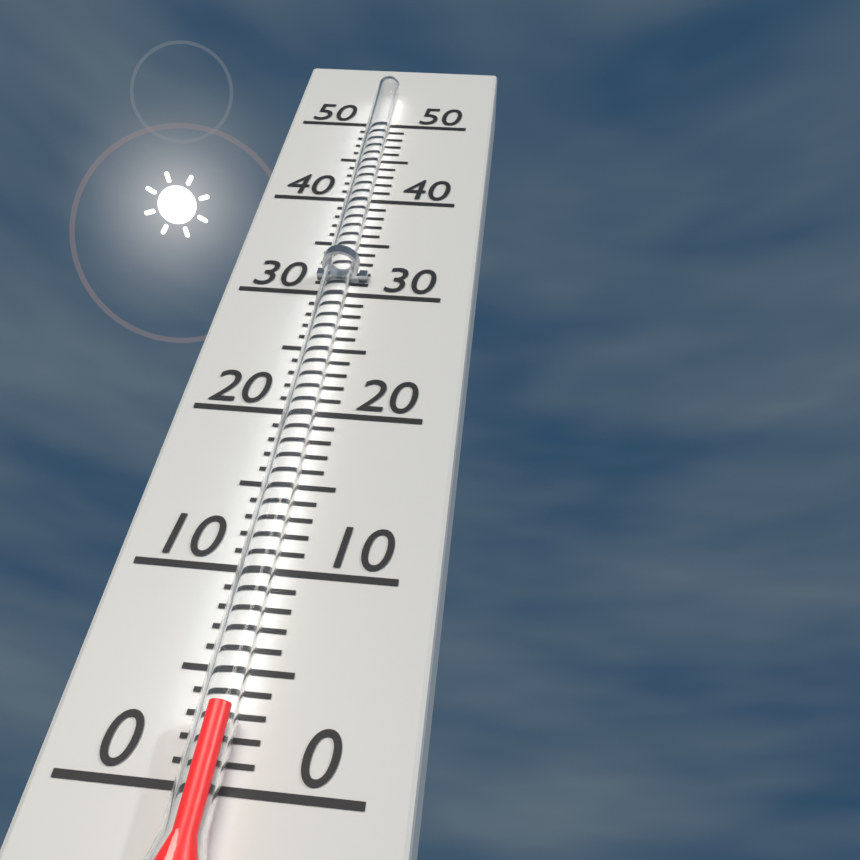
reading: 3 (no unit)
